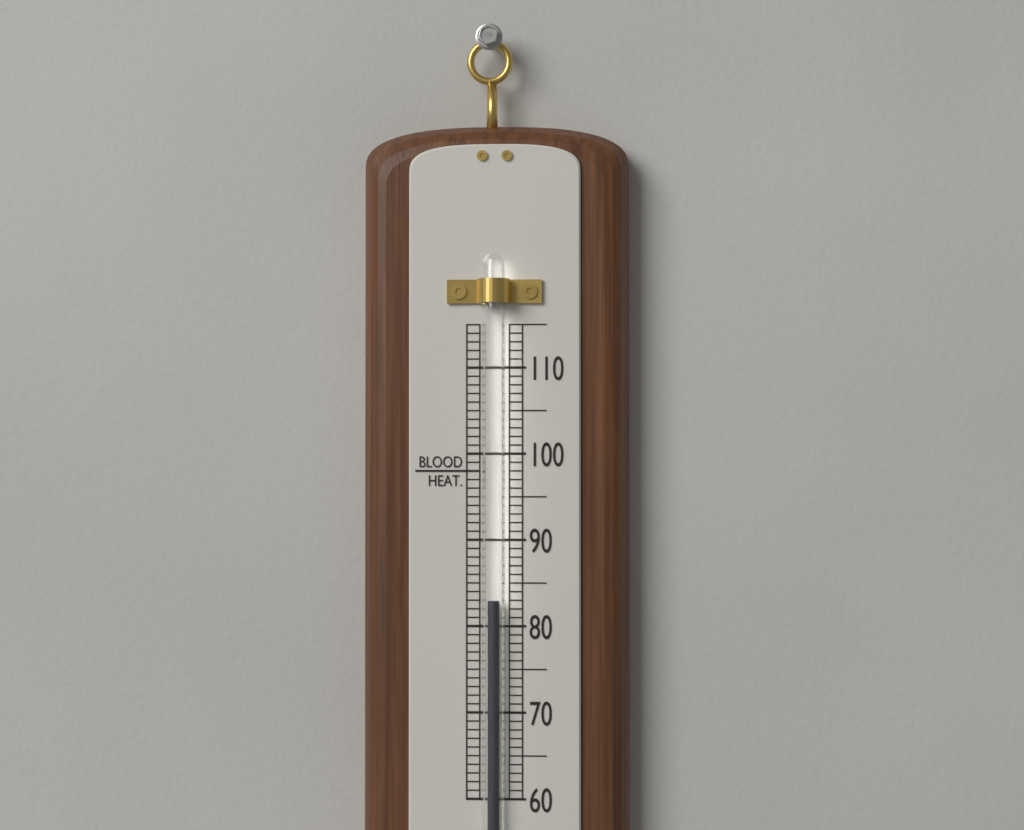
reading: 83 (no unit)
